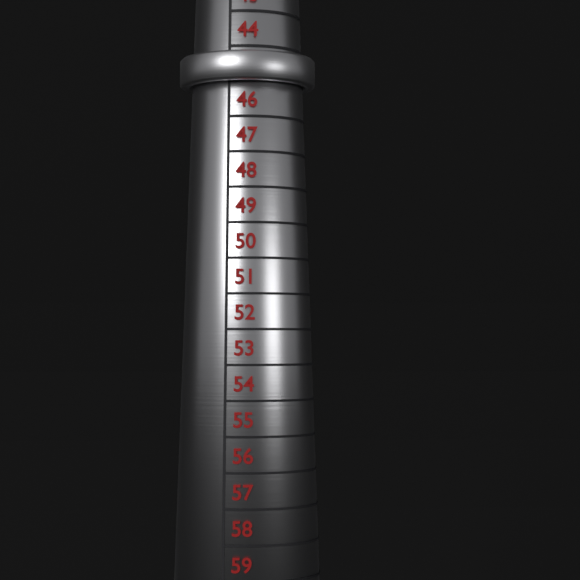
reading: 45 (no unit)
